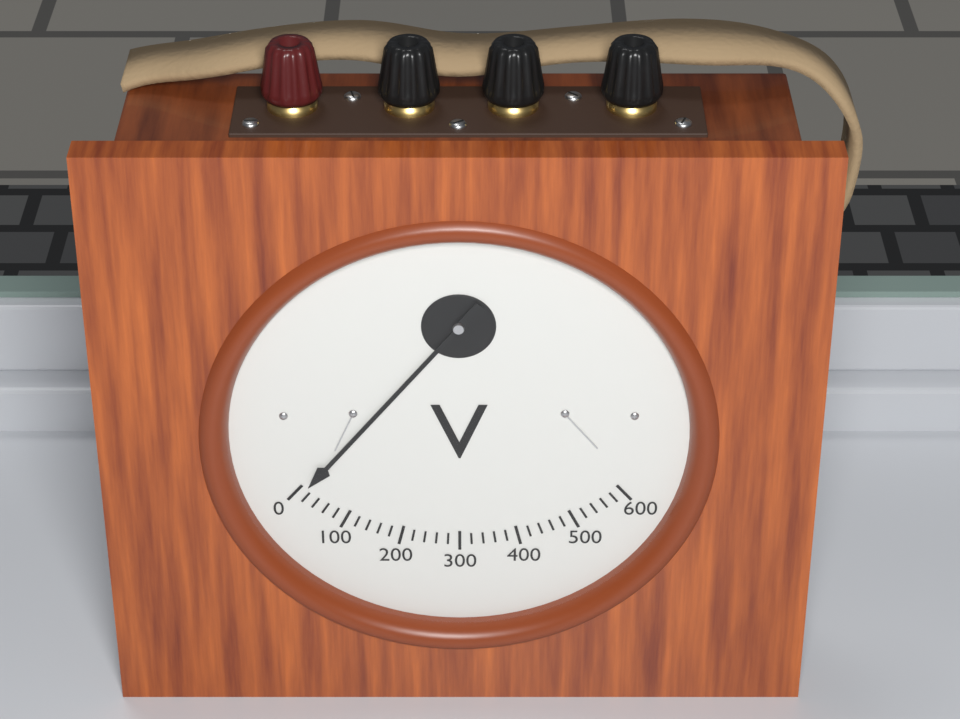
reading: 10 V
